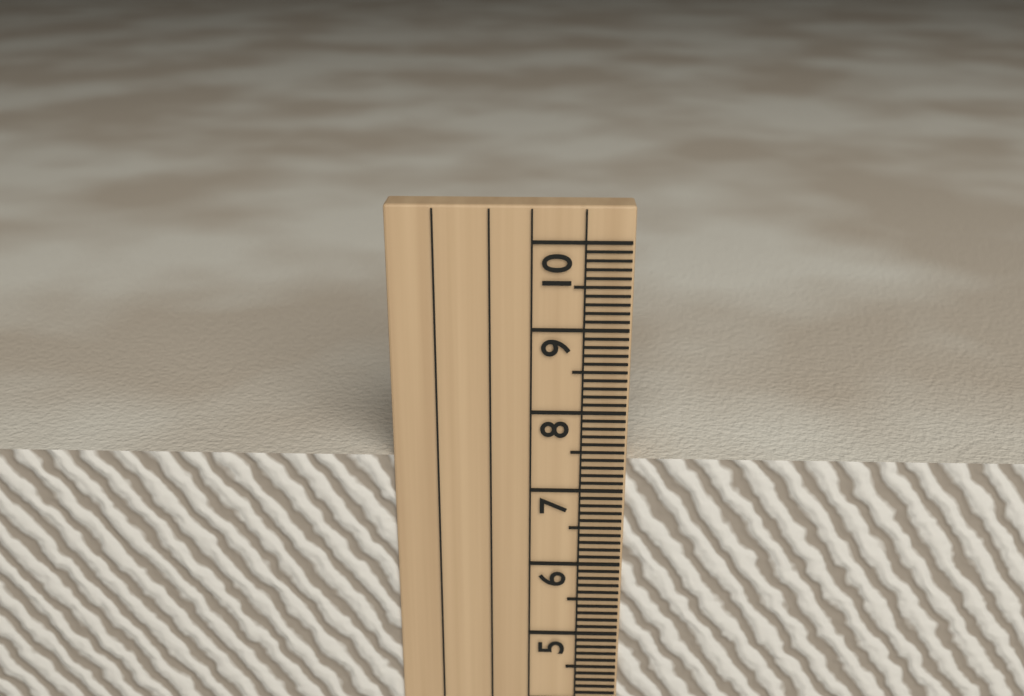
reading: 7.4 cm
